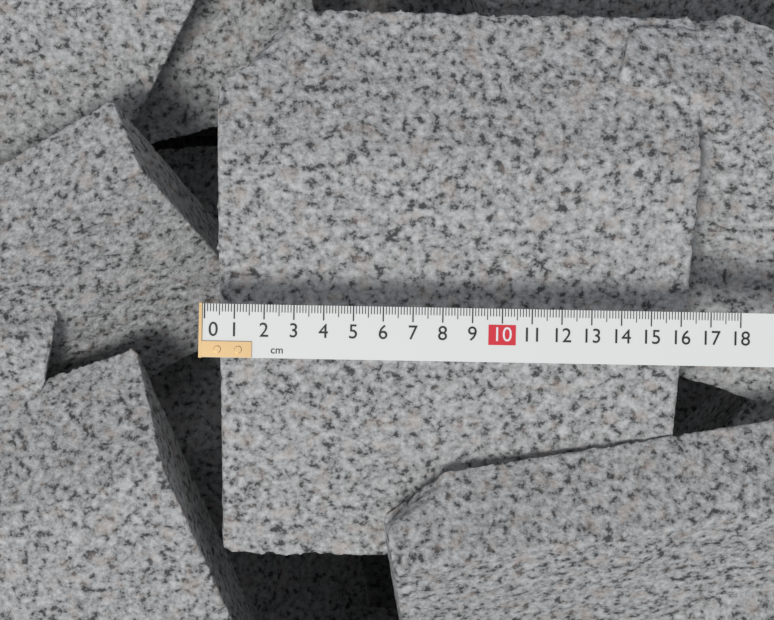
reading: 16.7 cm
